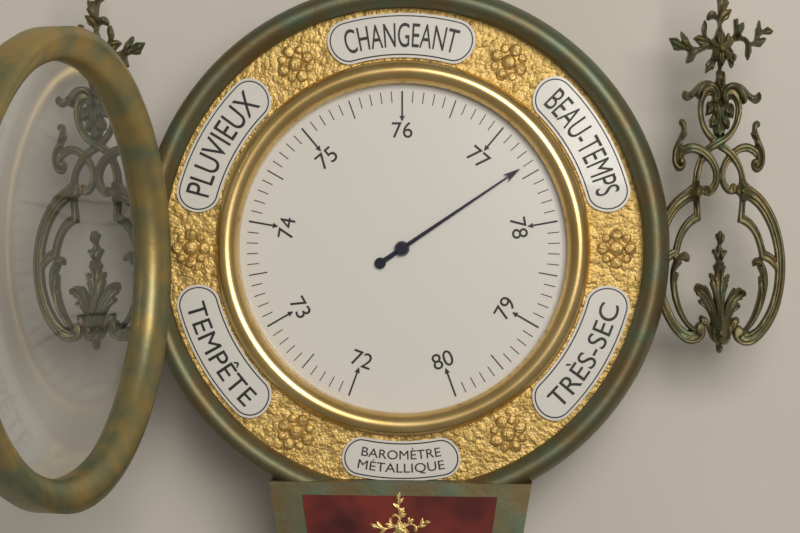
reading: 77.4 (no unit)
